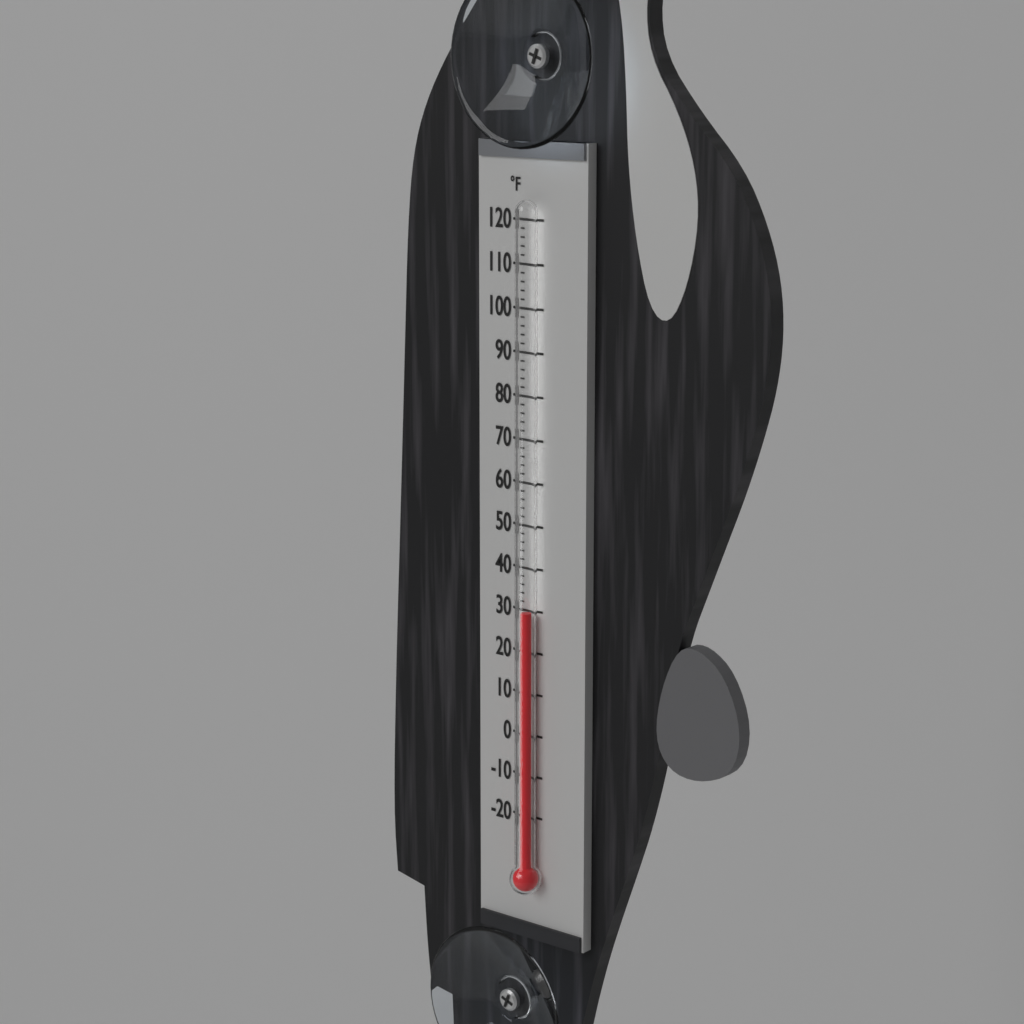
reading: 30 °F
